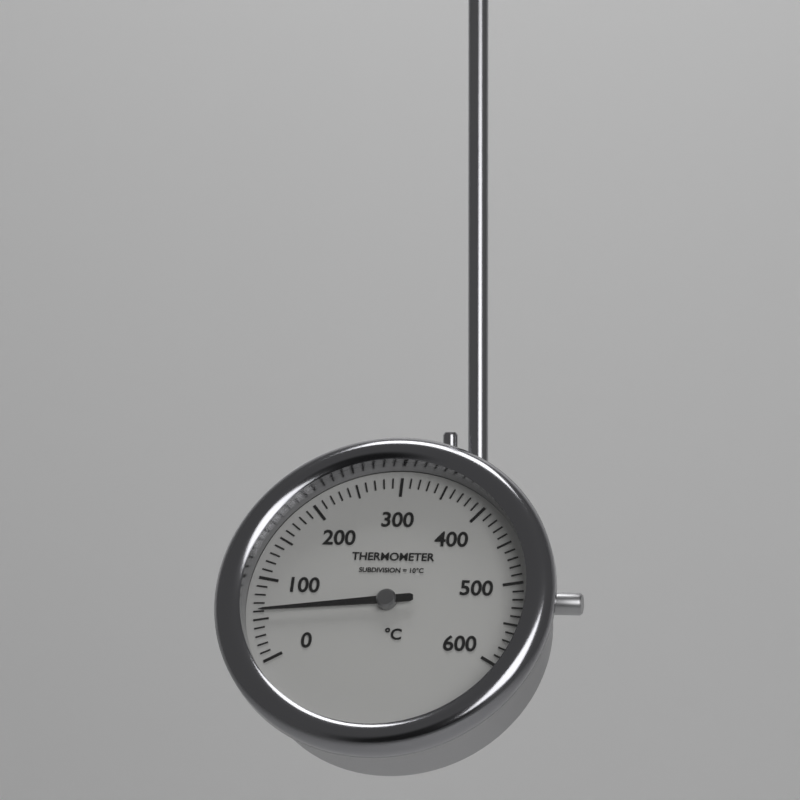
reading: 60 °C
